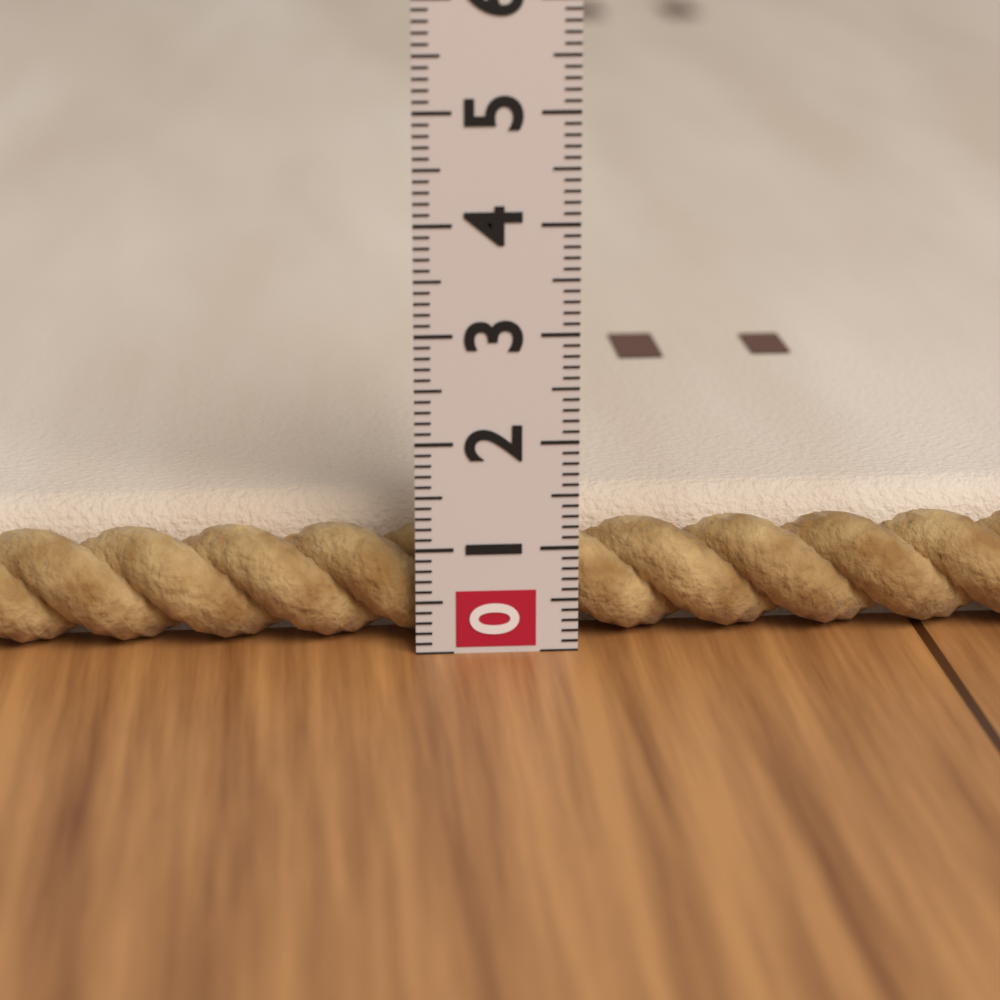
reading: 1.3 (no unit)
